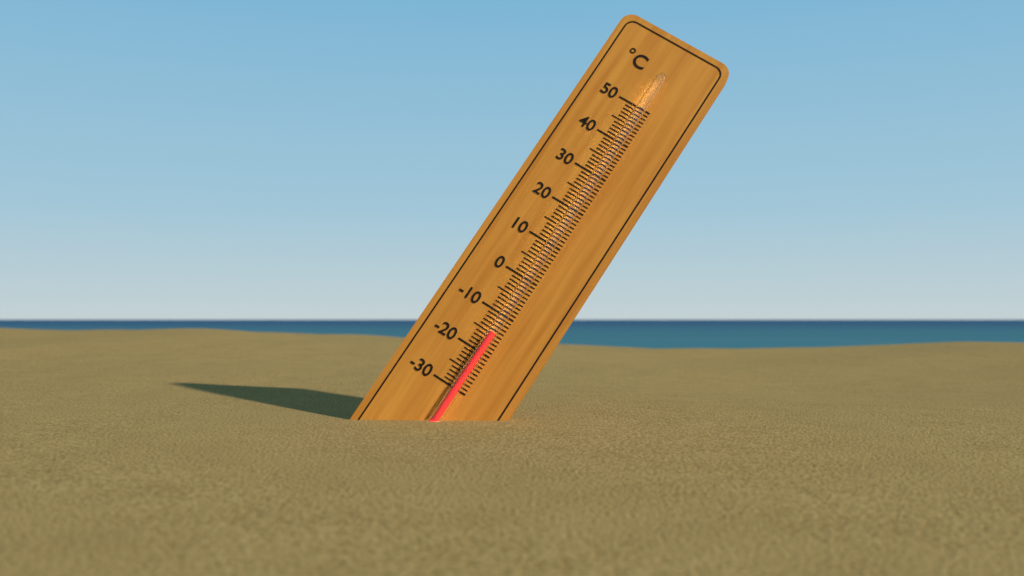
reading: -15 °C
